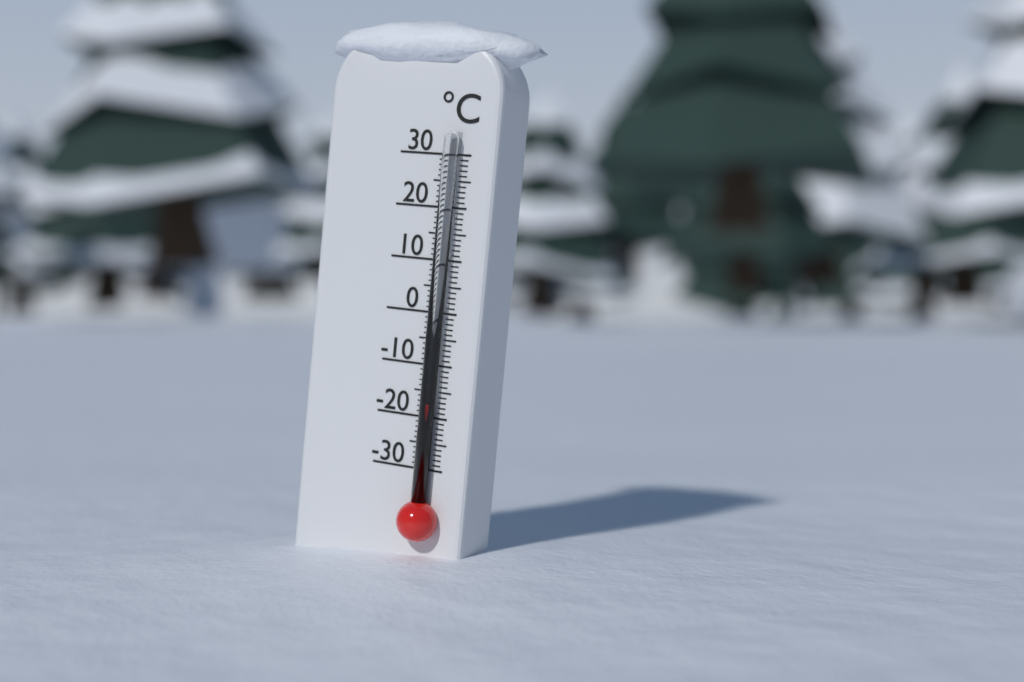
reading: -17 °C
